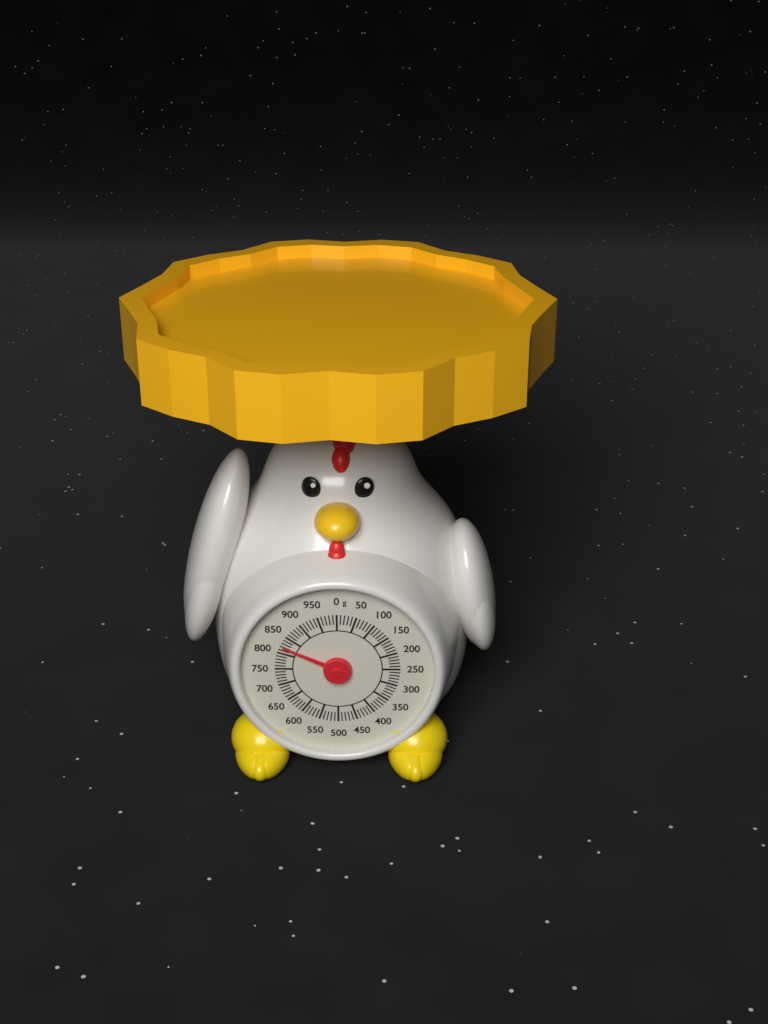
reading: 820 g
